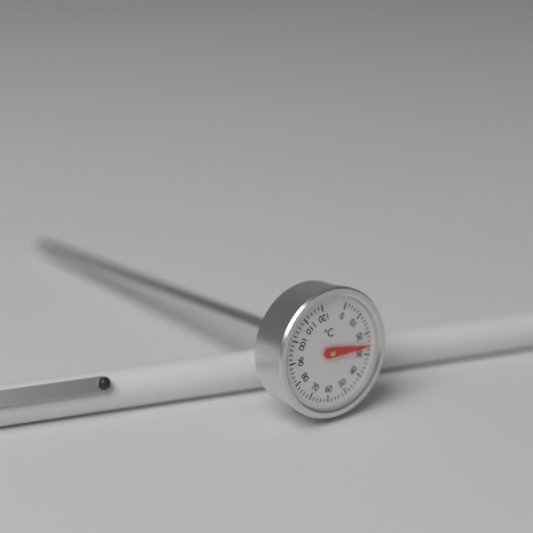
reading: 26 °C
